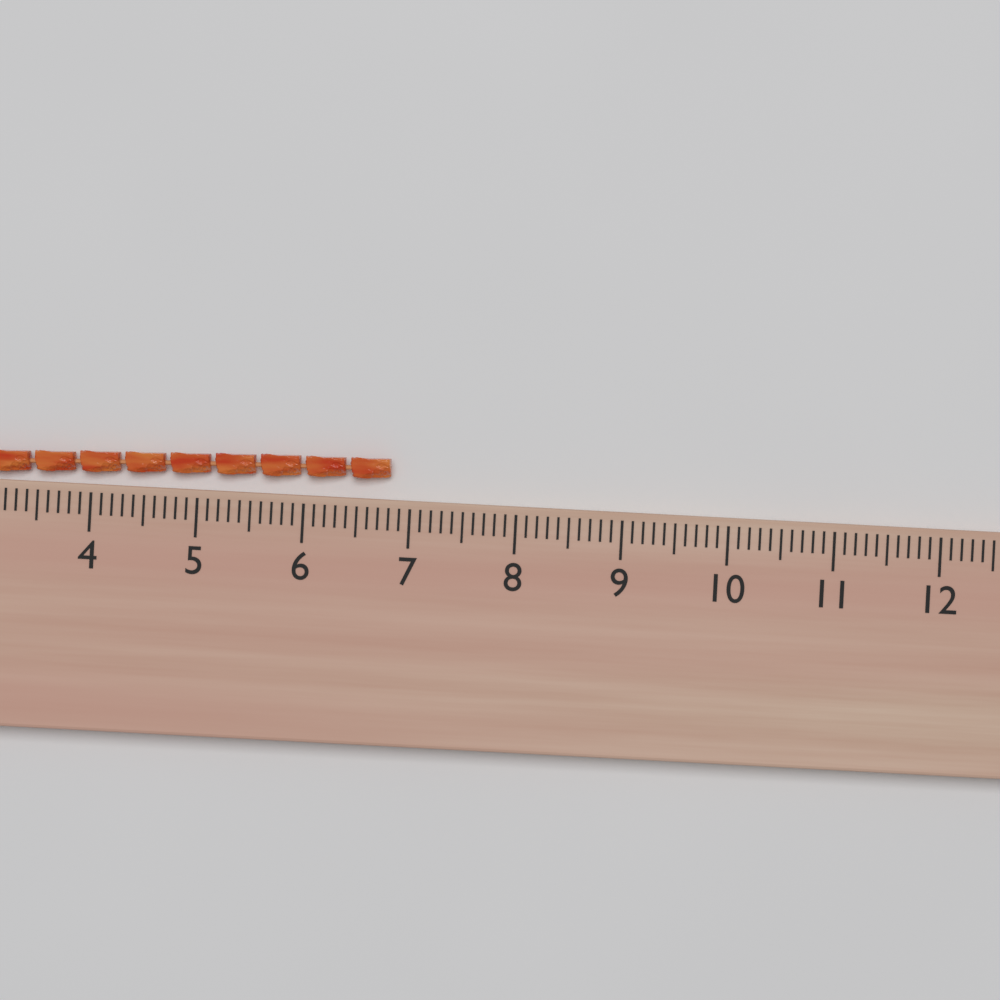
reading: 6.8 (no unit)
